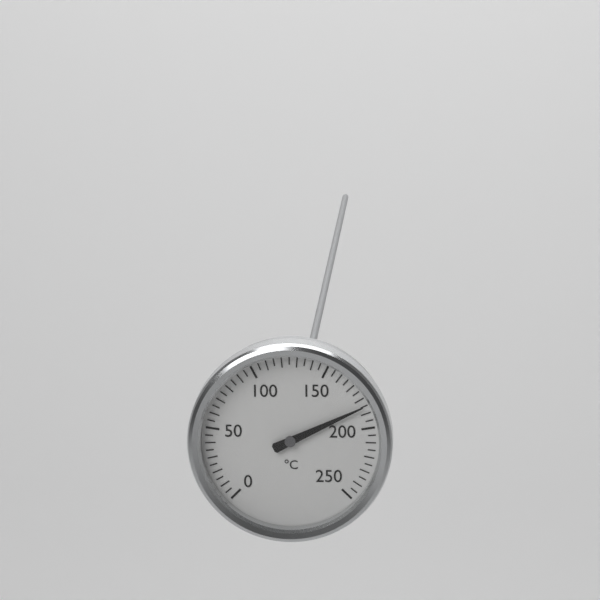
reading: 185 °C
